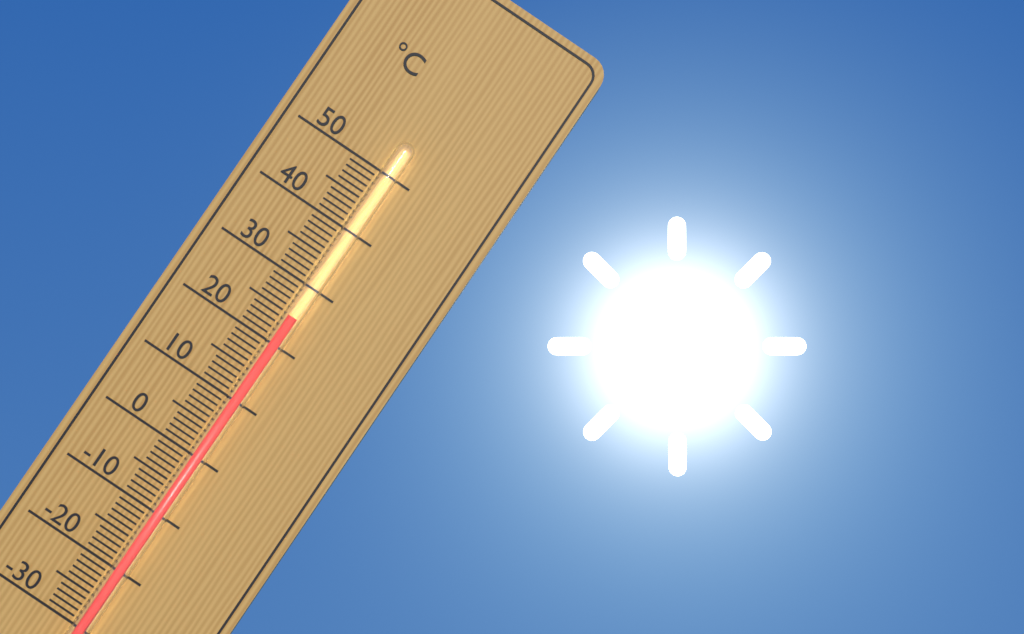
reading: 25 °C
